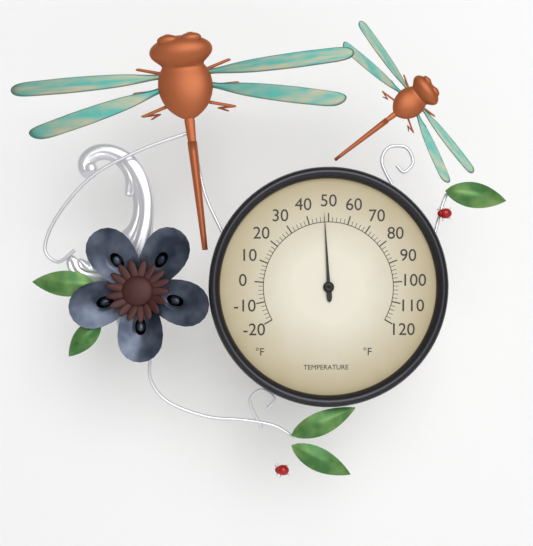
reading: 48 °F
